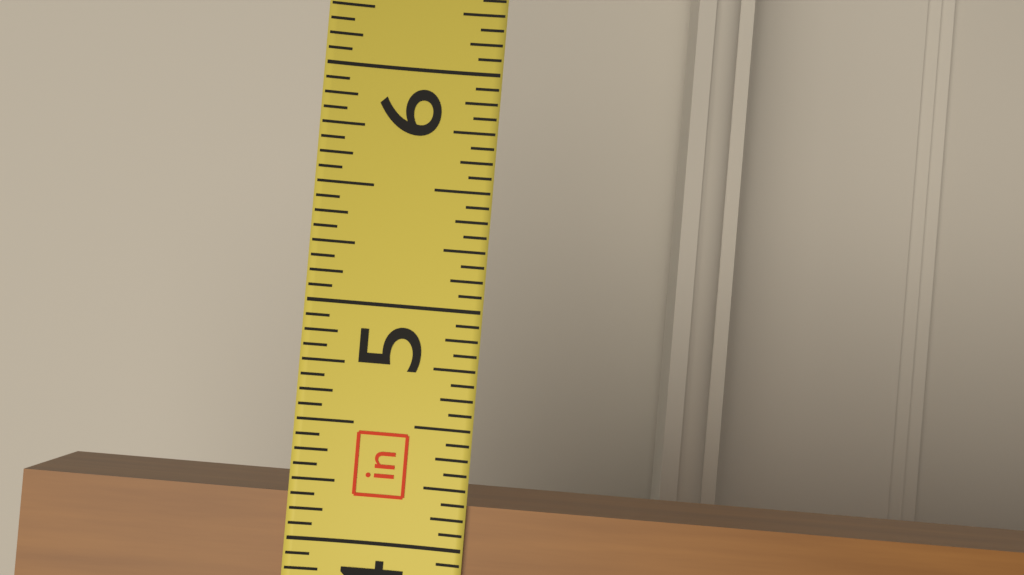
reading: 4.1875 in
